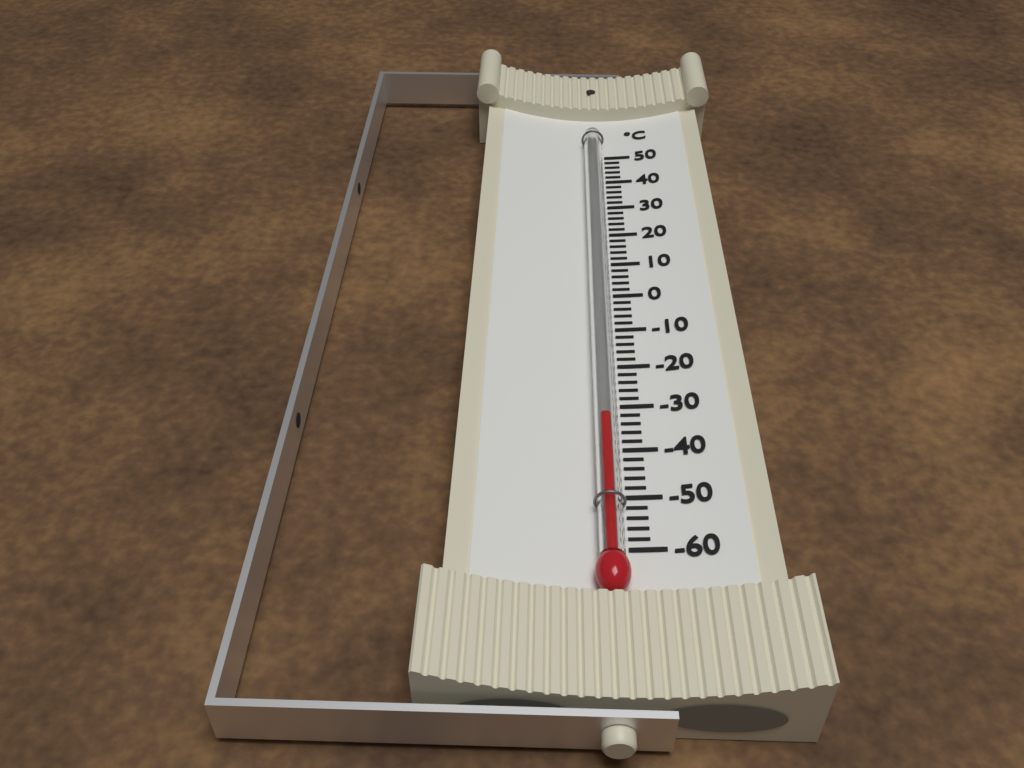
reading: -34 °C
